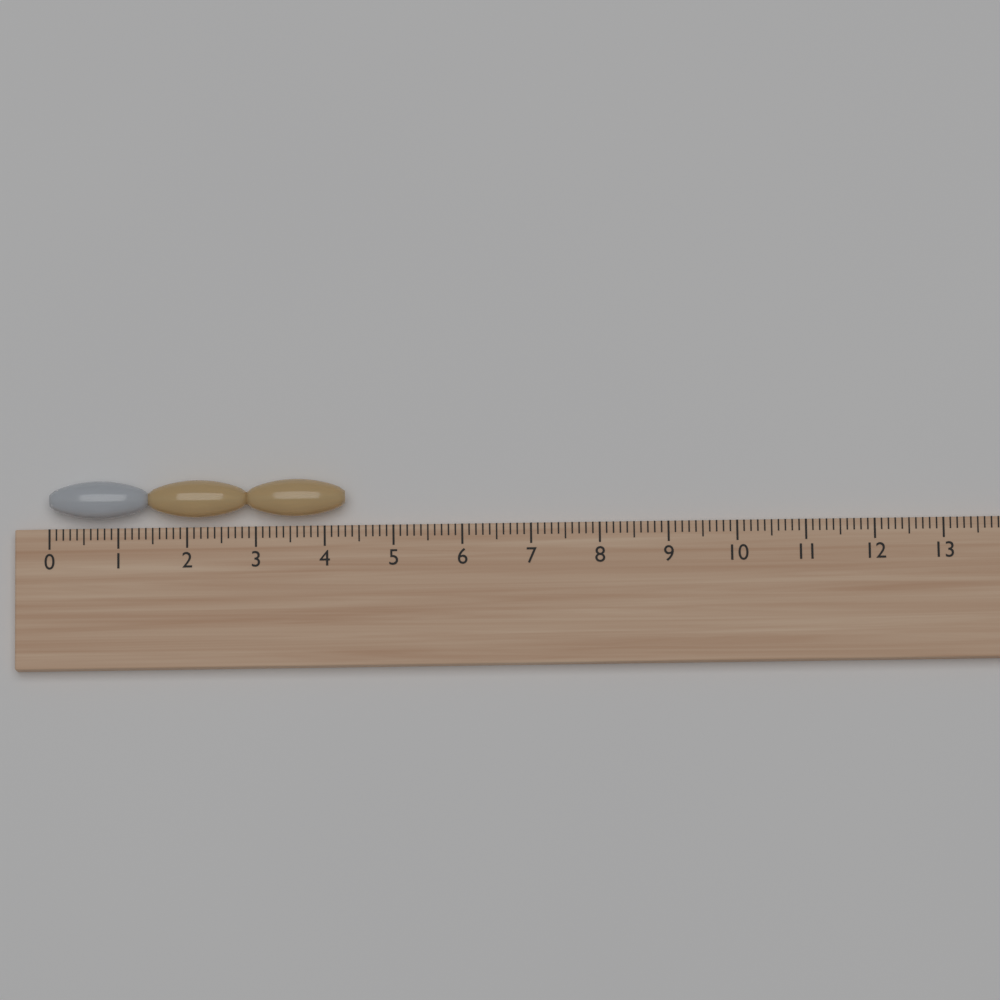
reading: 4.3 (no unit)
